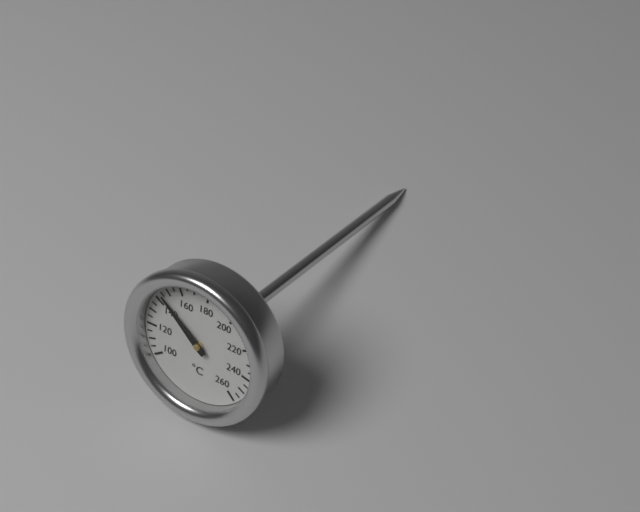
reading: 145 °C
